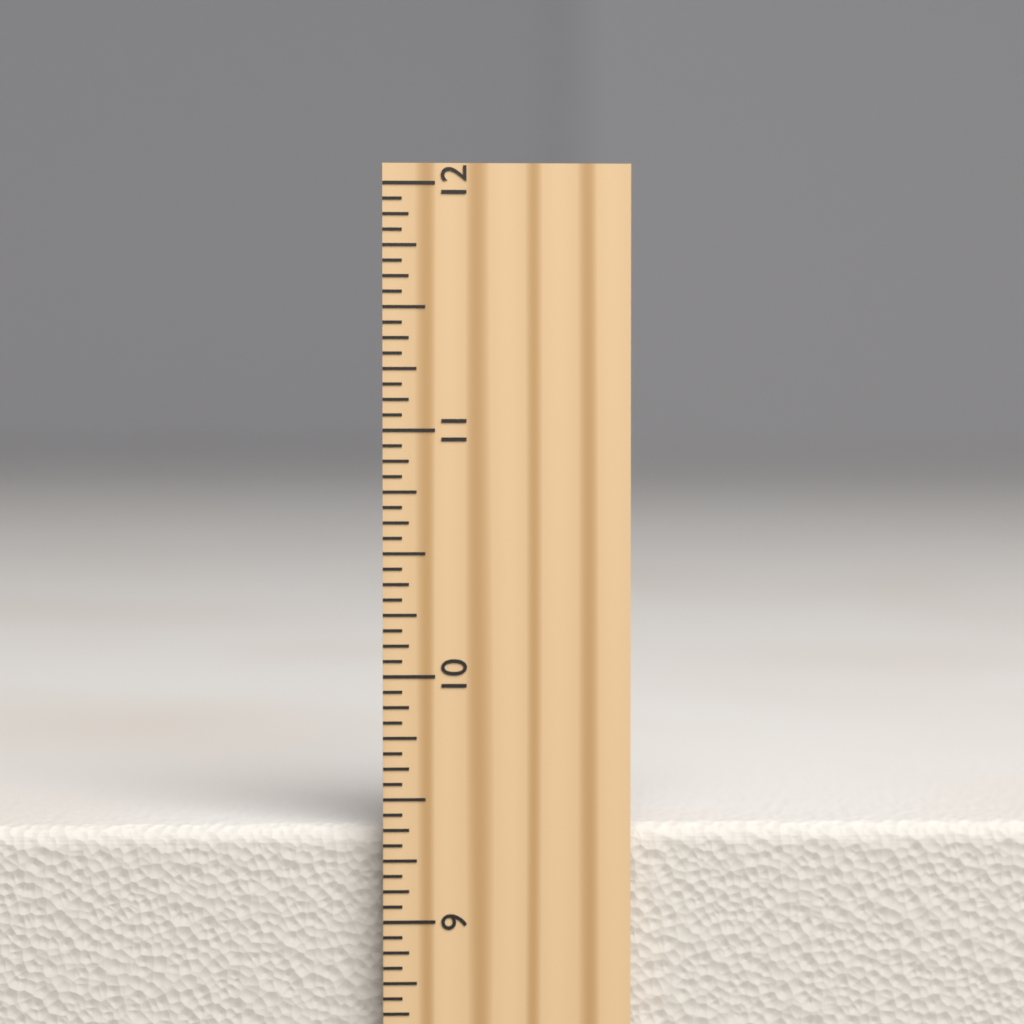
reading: 9.3750 inch
